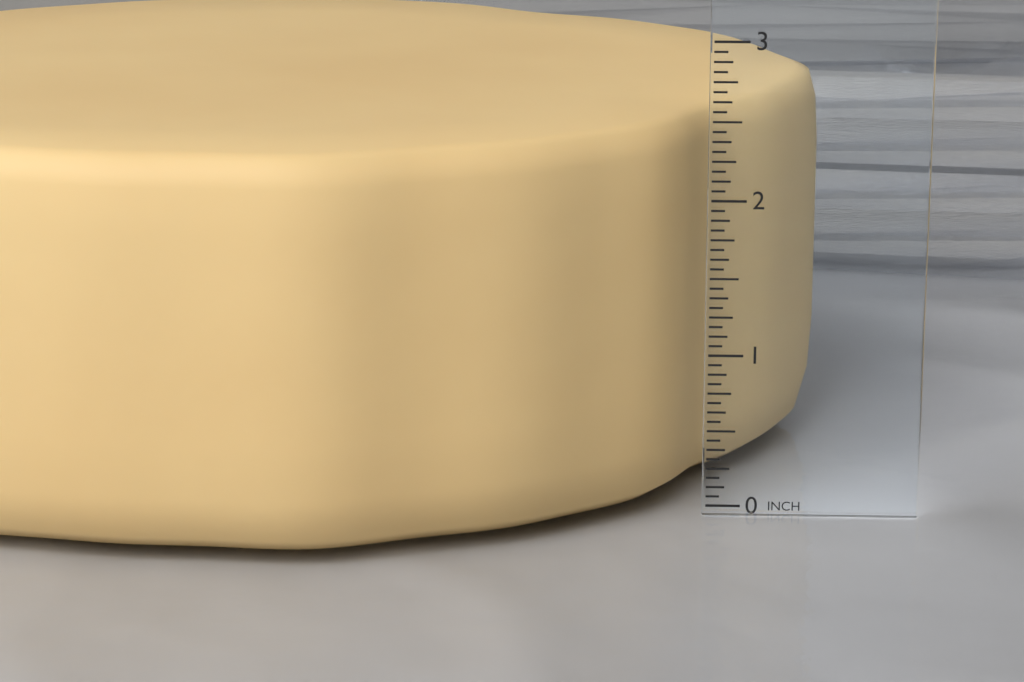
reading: 2.5000 in
